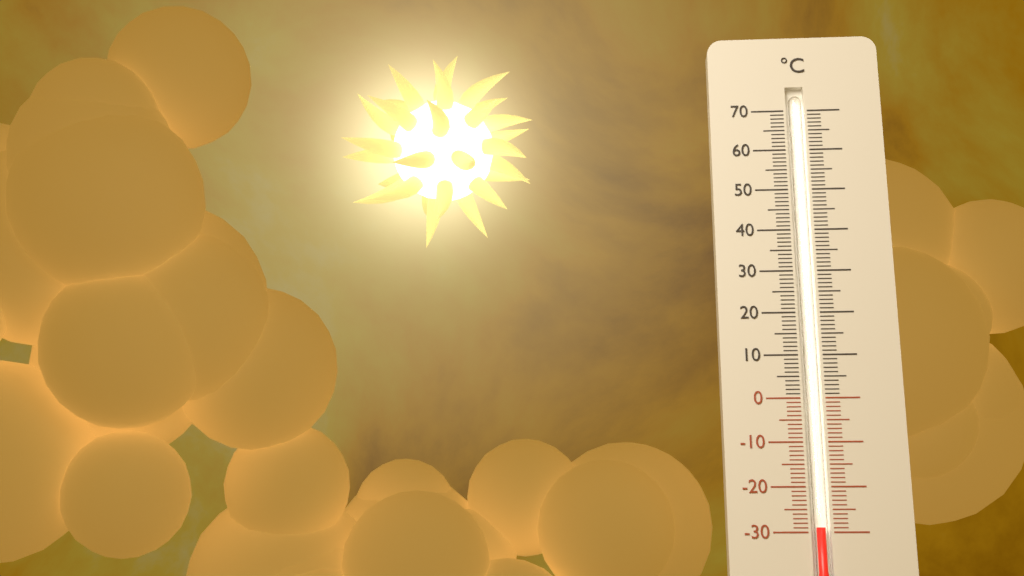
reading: -29 °C
